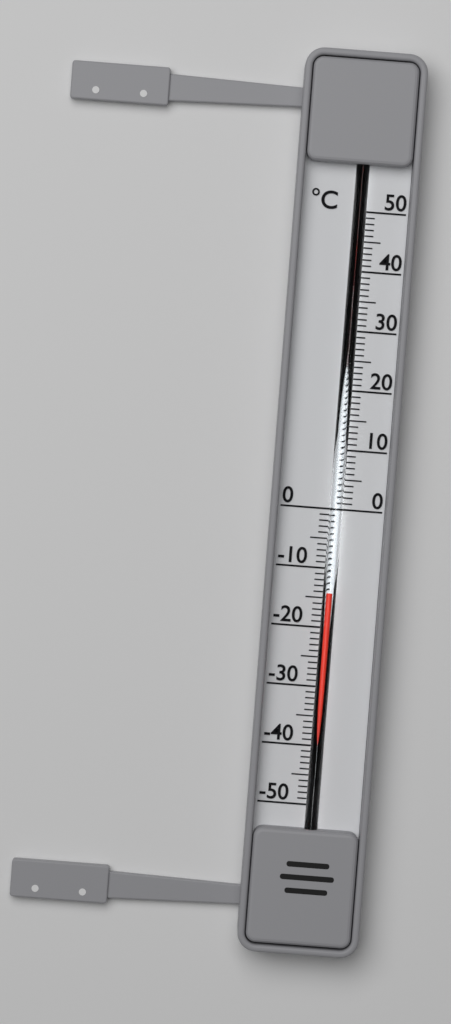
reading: -14 °C
